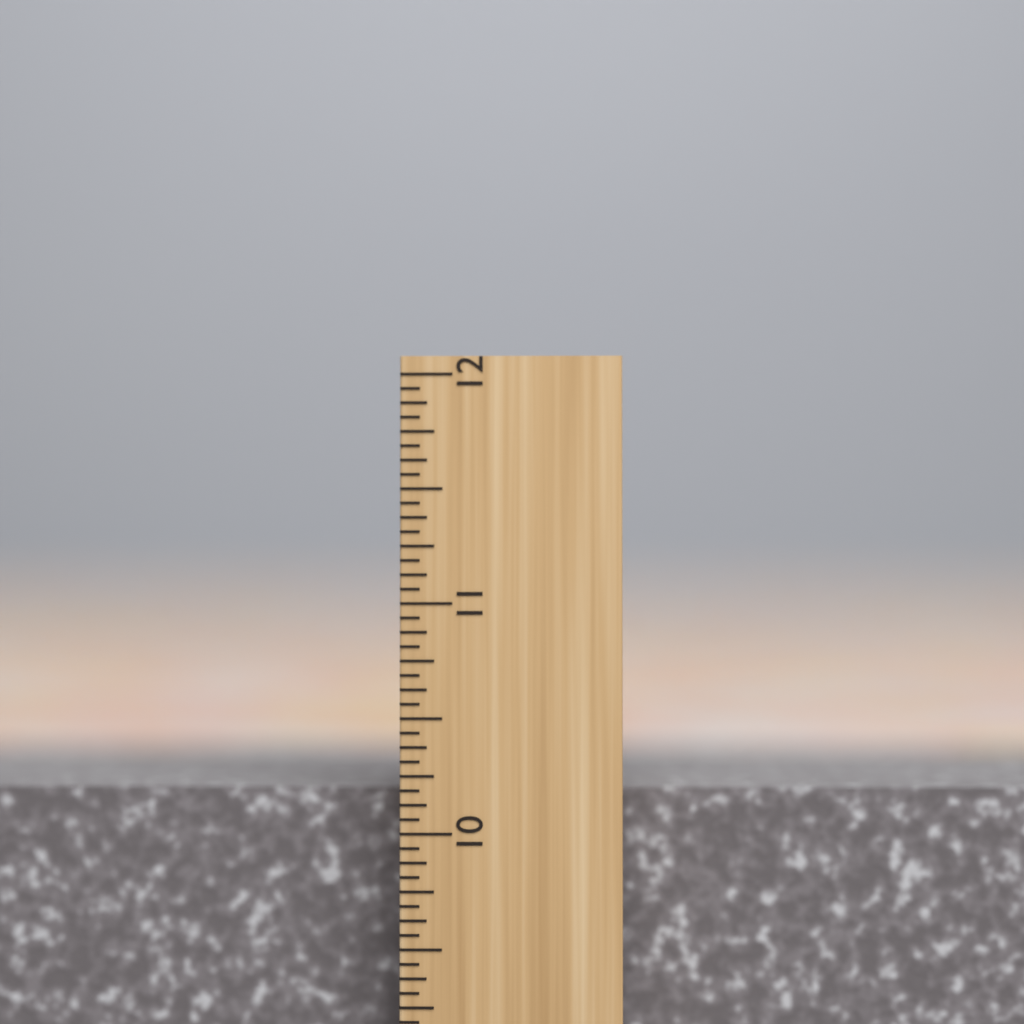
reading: 10.1875 inch
